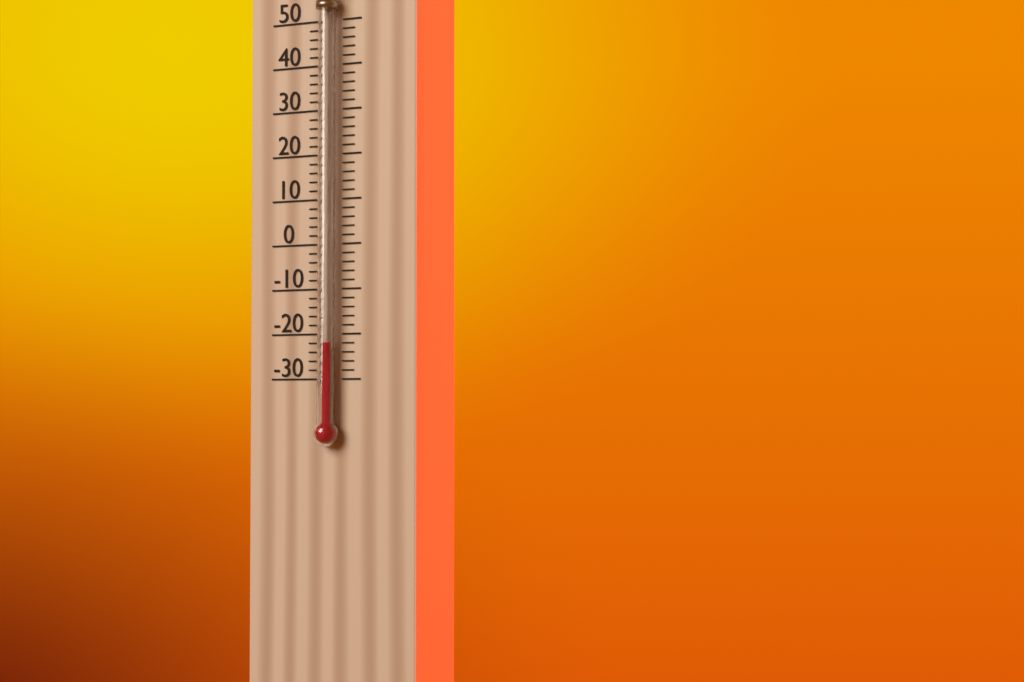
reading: -22 °C
